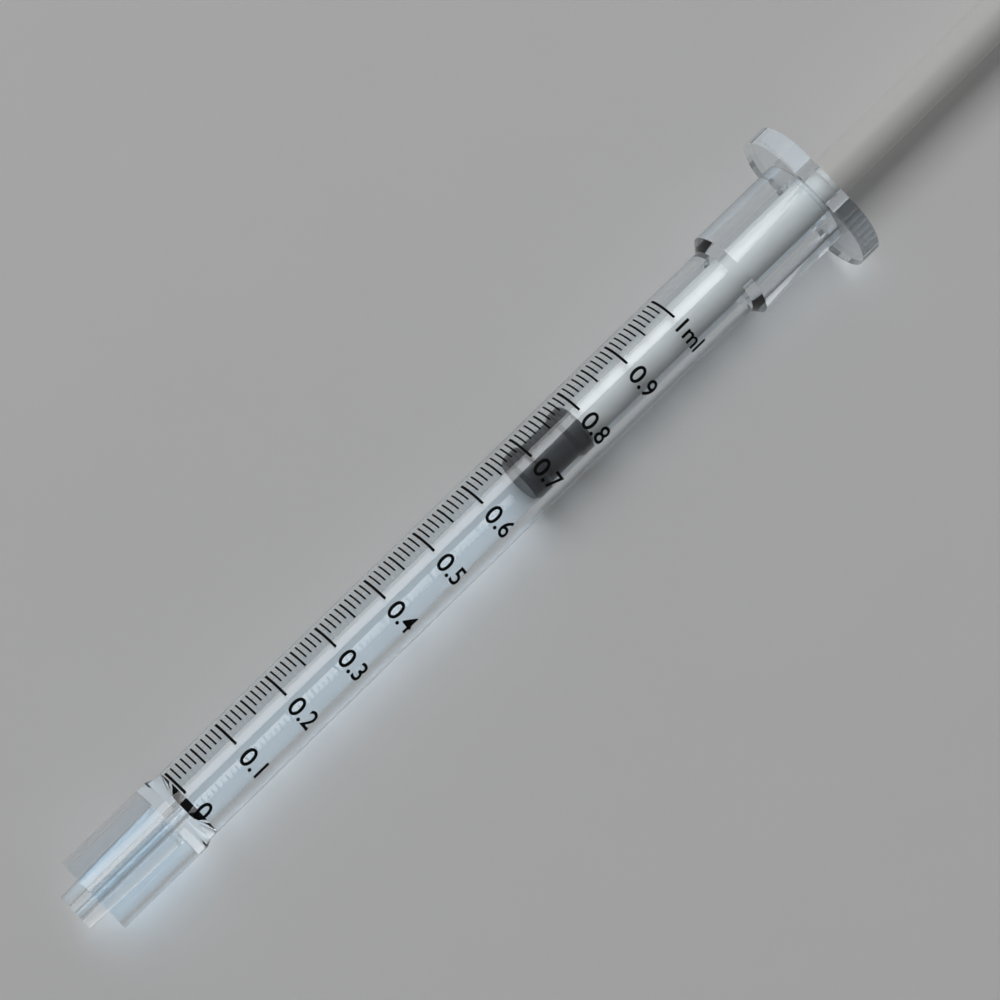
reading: 0.67 ml
